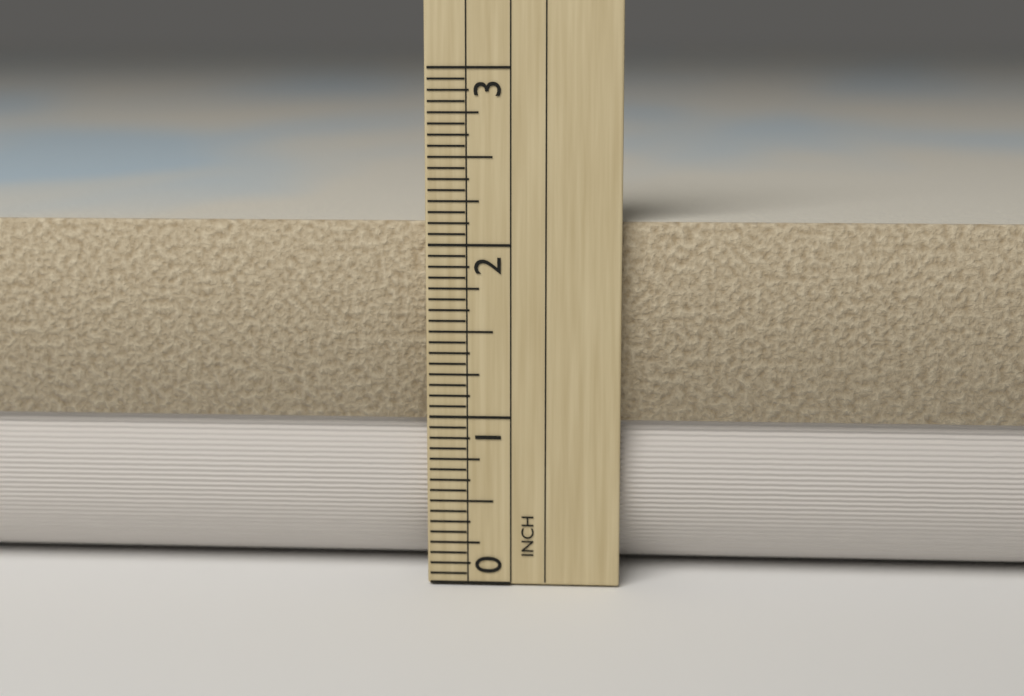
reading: 2.1250 in
